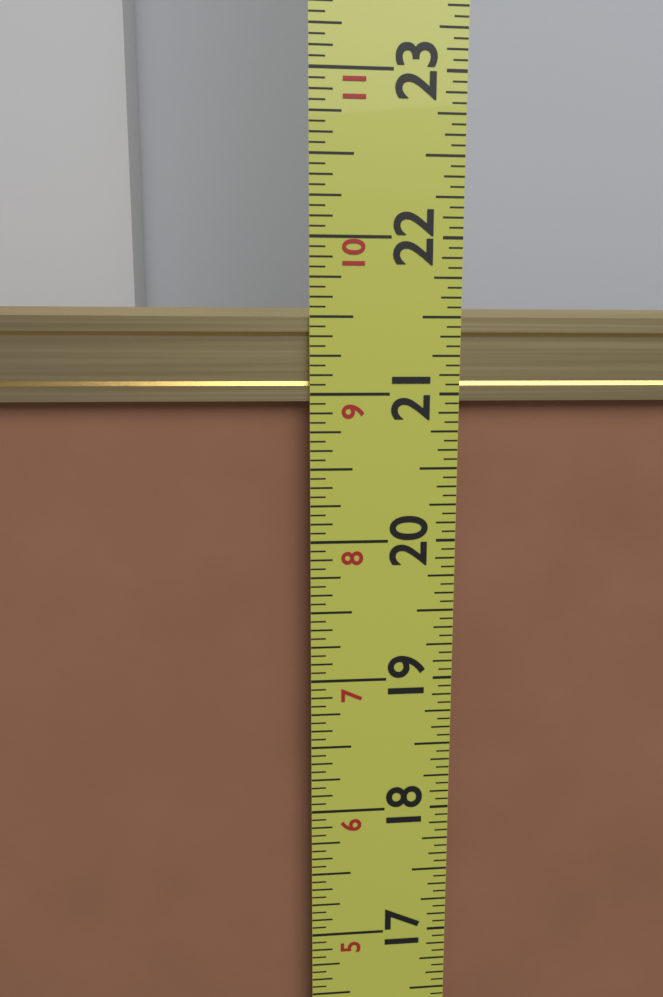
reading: 21.5625 in
